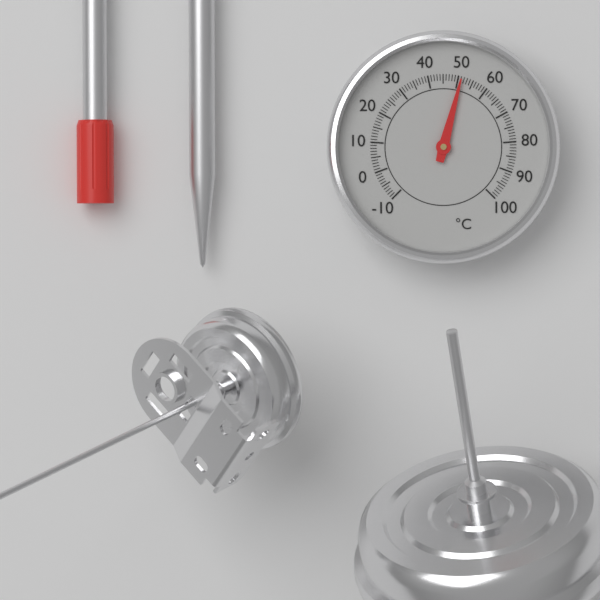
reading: 51 °C
